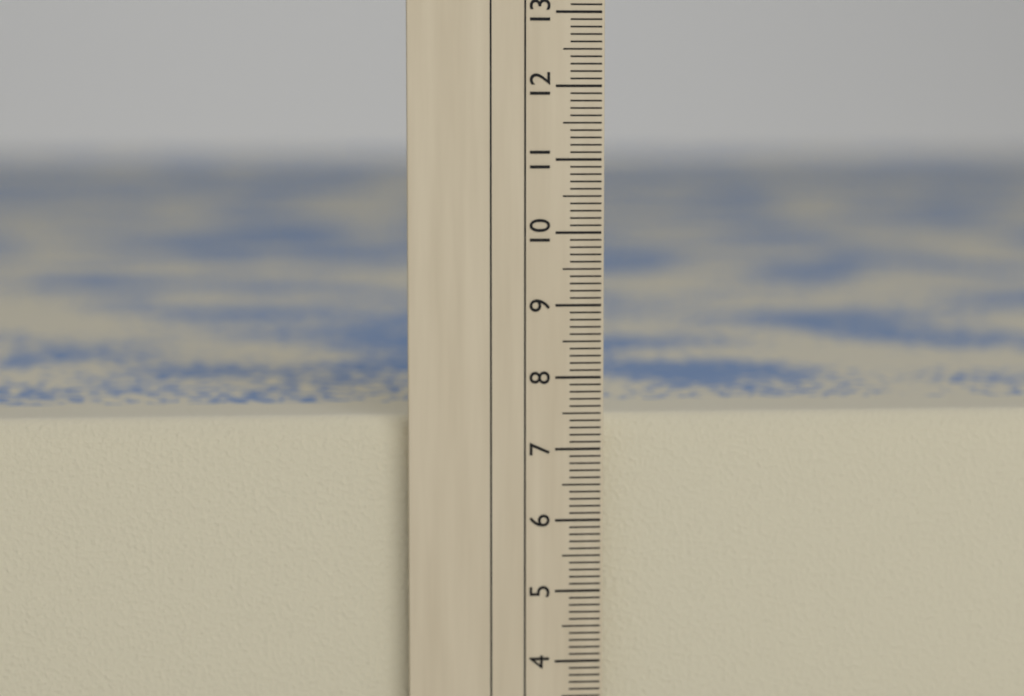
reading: 7.4 cm
